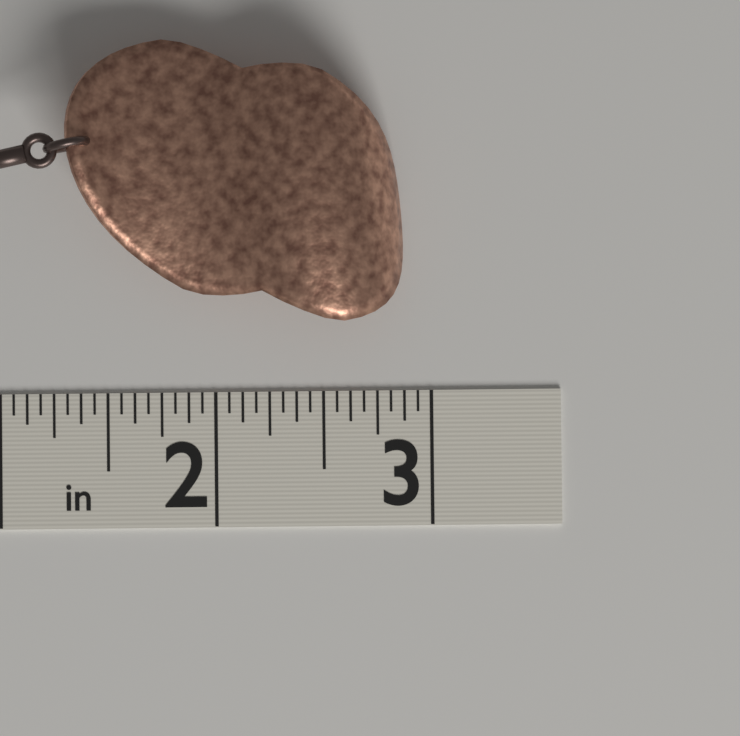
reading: 2.8750 in
